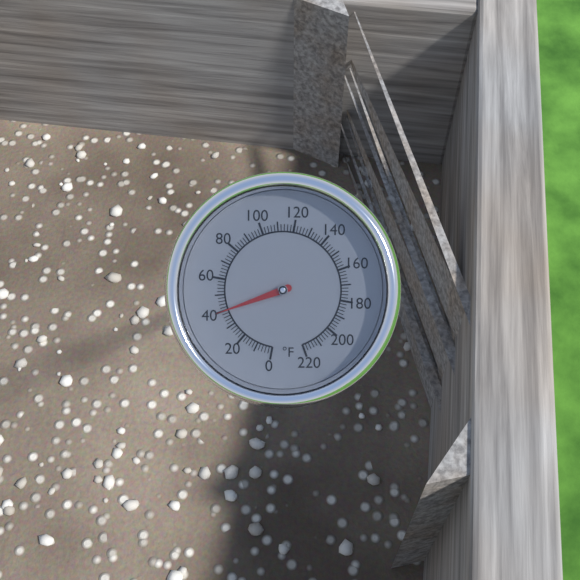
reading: 40 °F
